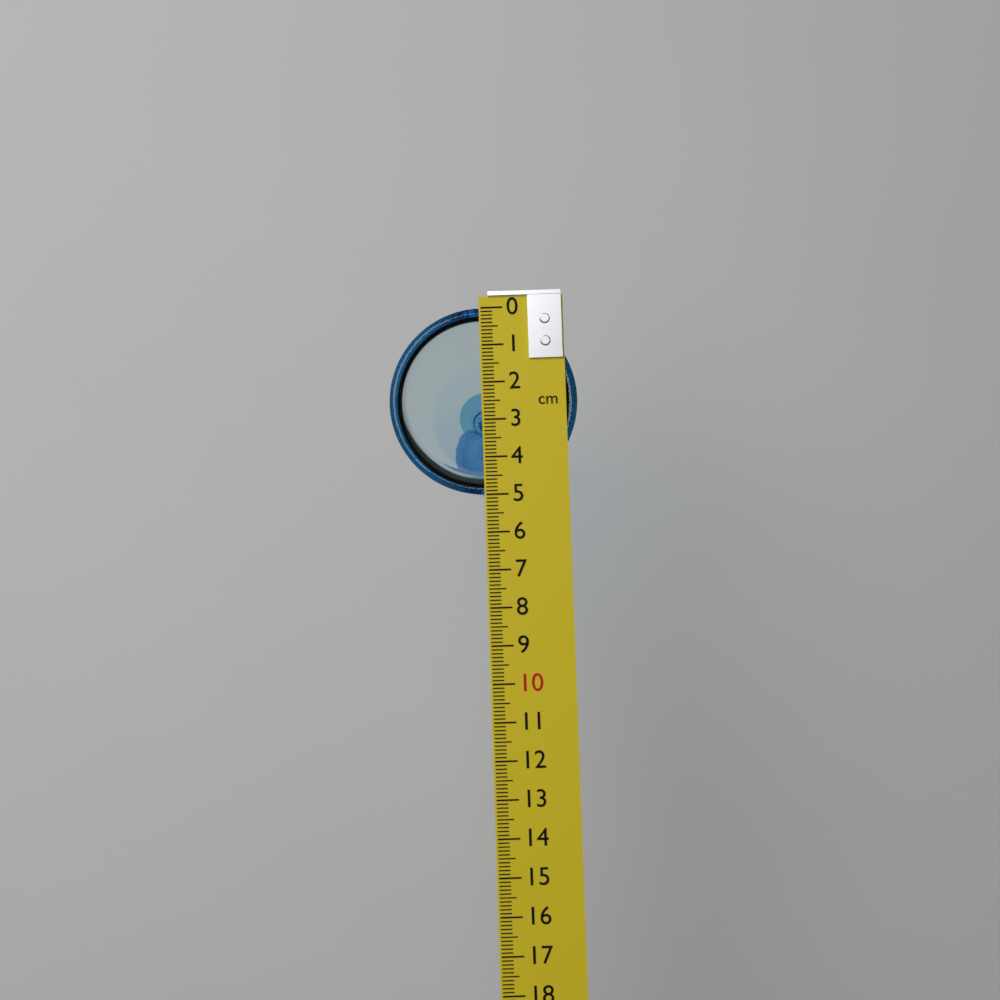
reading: 5.0 cm
